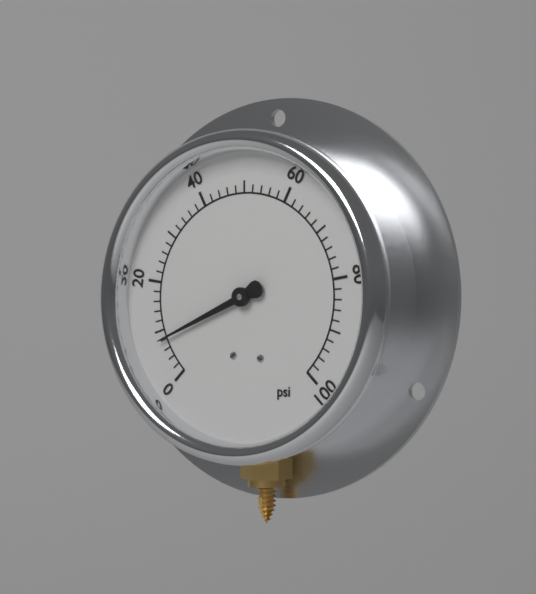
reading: 8 psi
